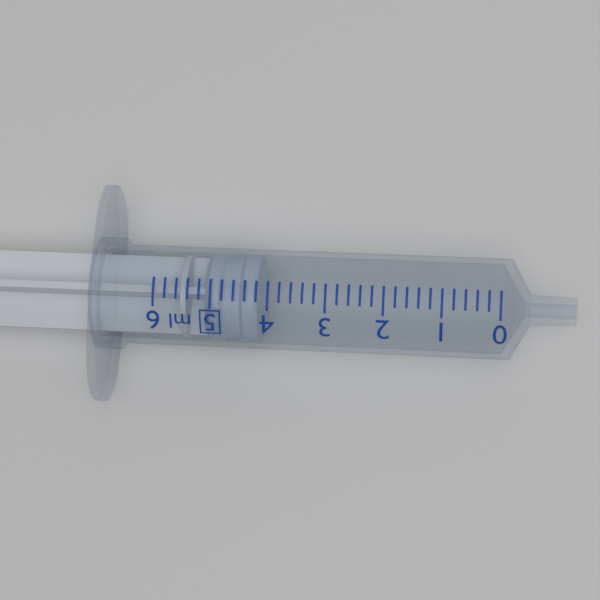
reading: 4.2 ml
